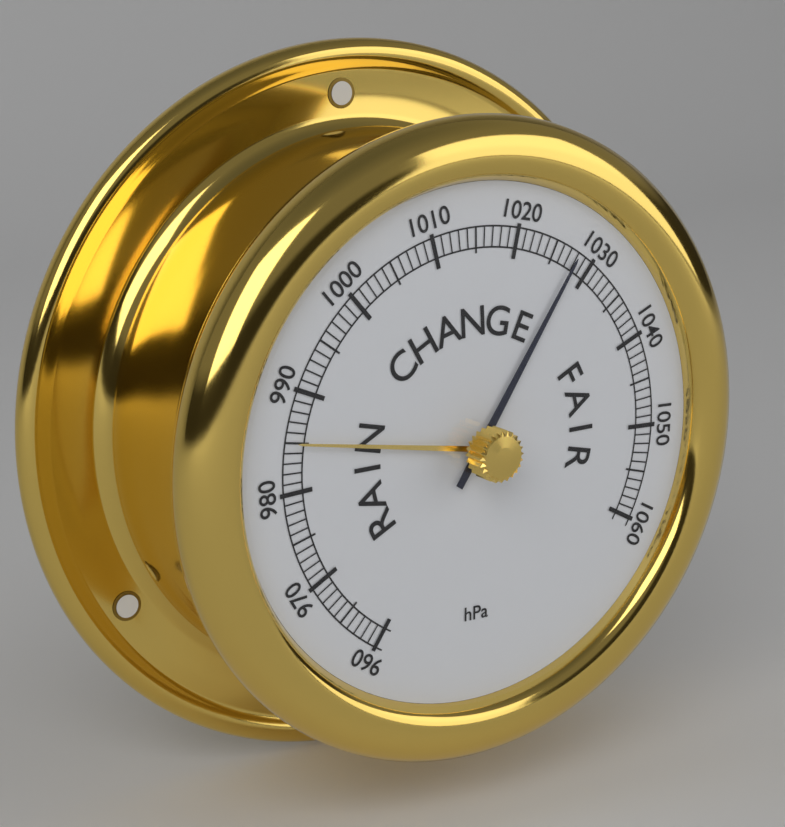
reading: 1028 hPa
